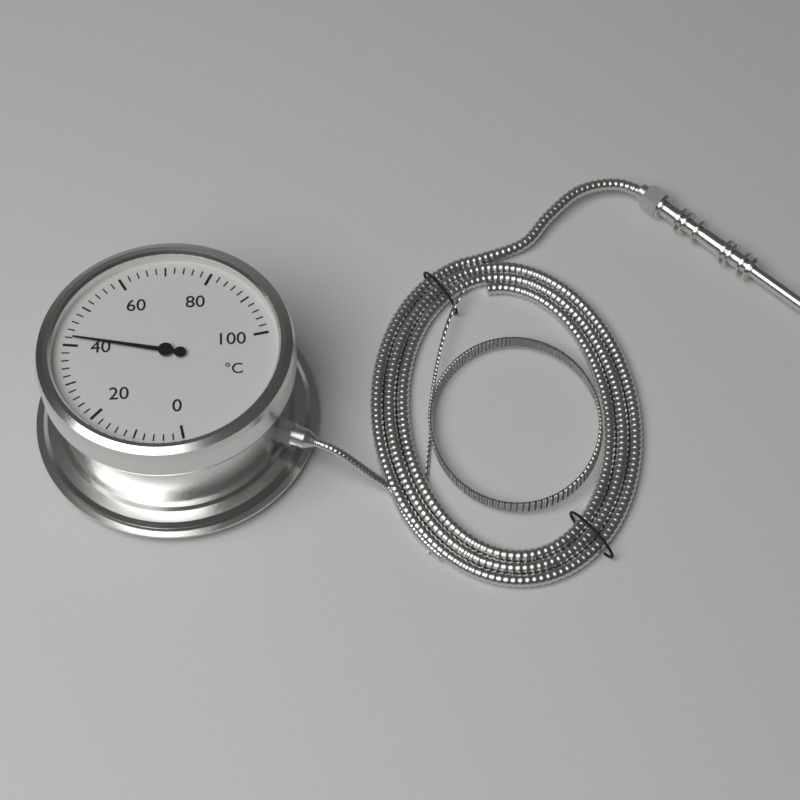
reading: 42 °C
